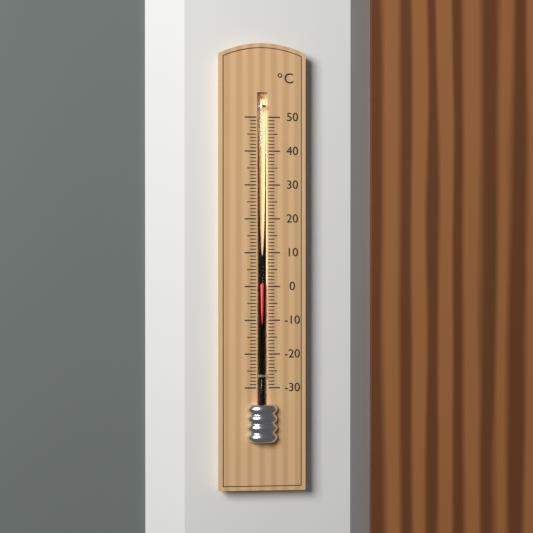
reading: 1 °C
